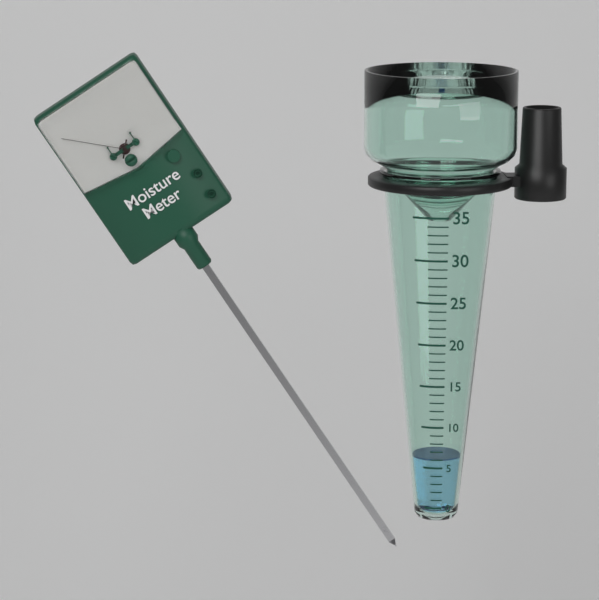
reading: 6 (no unit)
